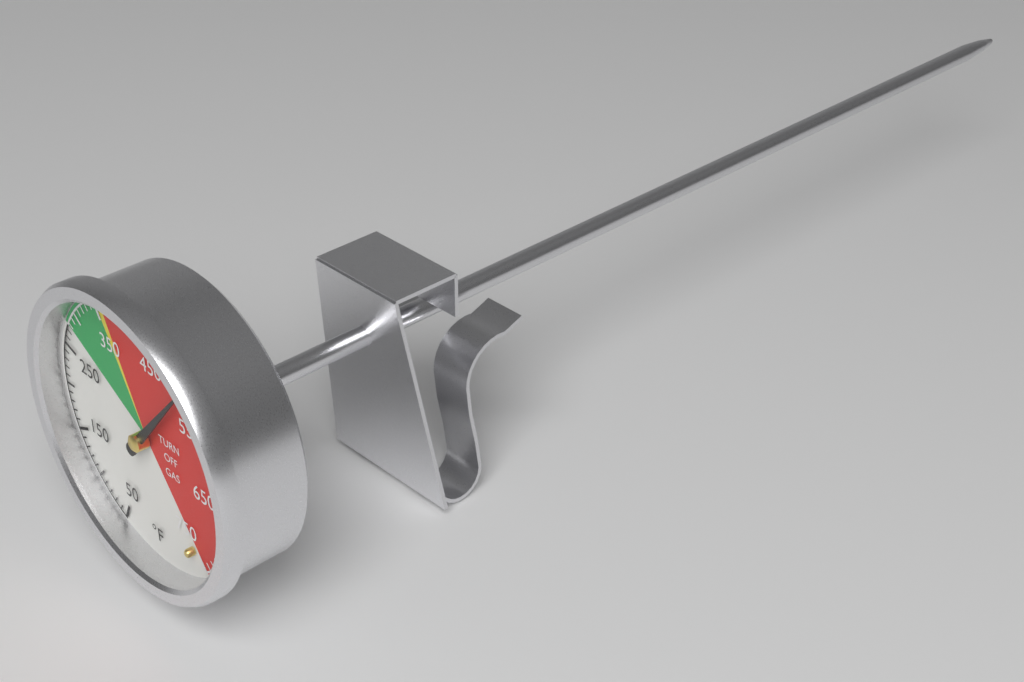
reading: 510 °F
